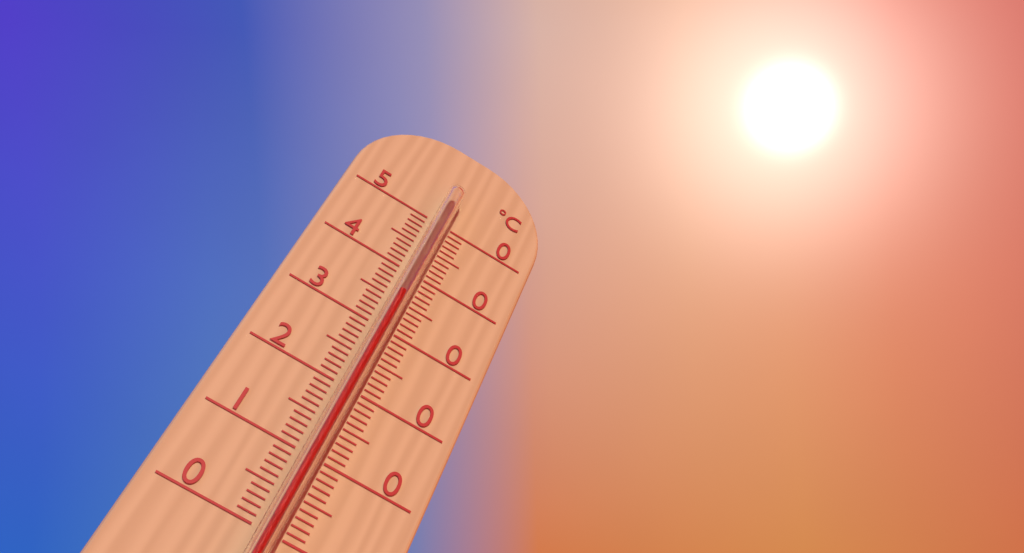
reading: 35 °C
